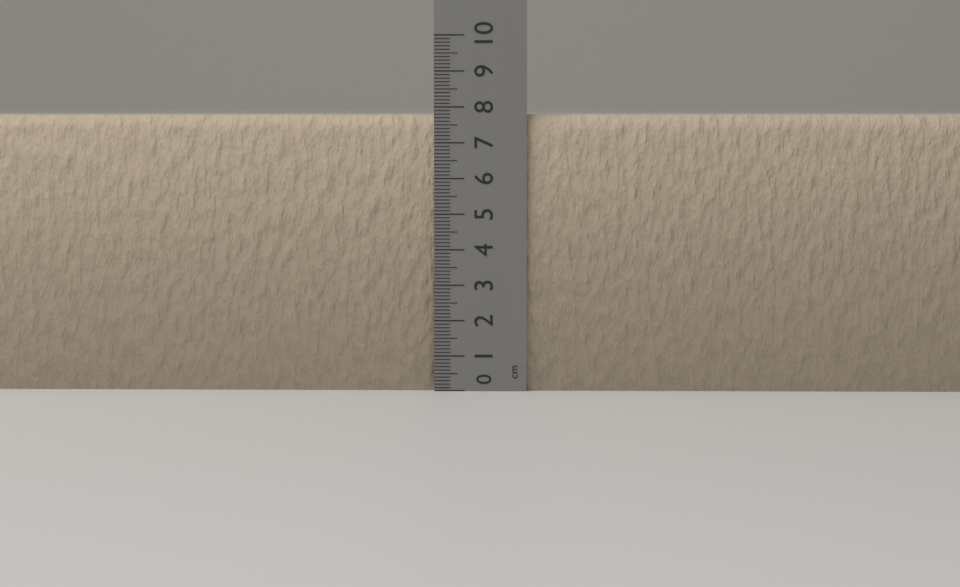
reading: 7.8 cm
